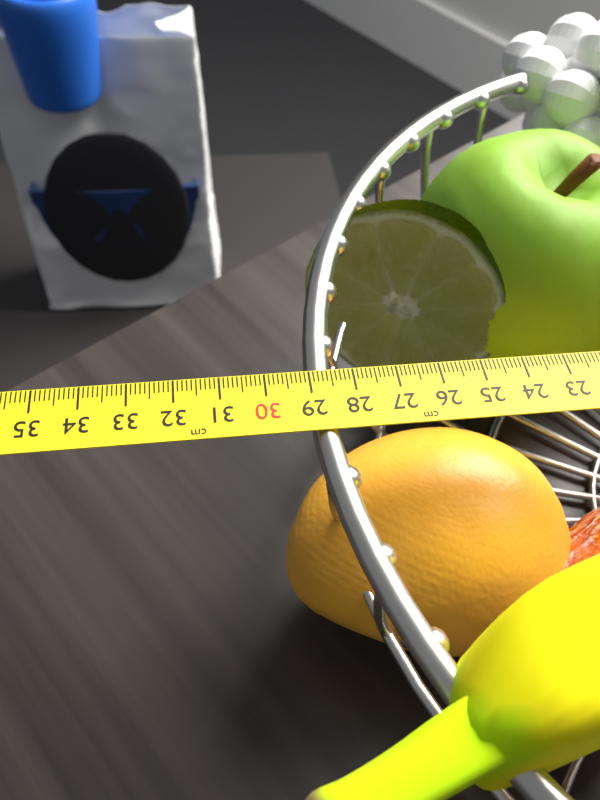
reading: 29.1 cm
